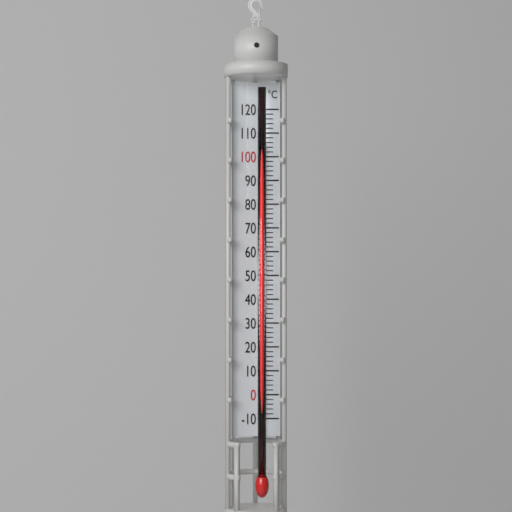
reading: 106 °C
